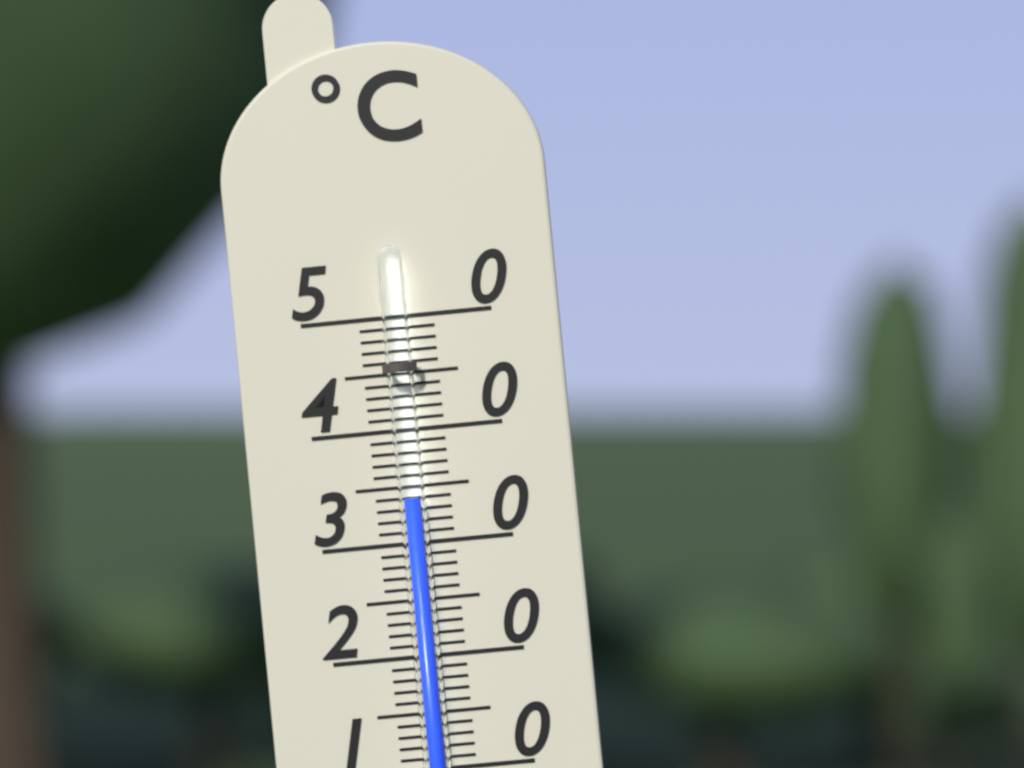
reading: 34 °C
